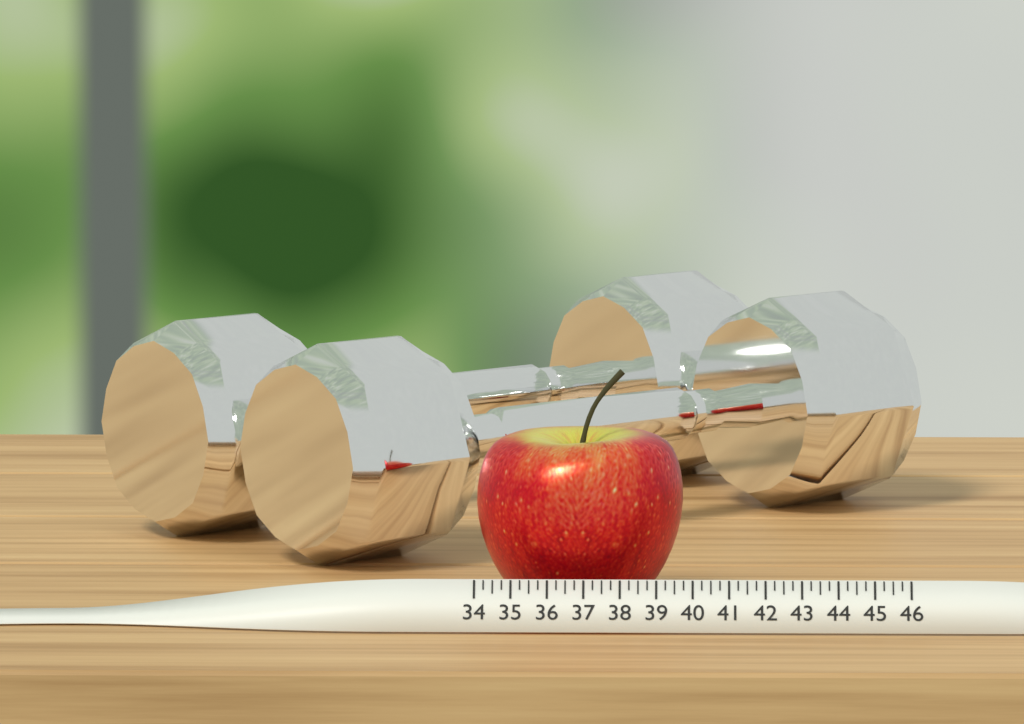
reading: 39.75 (no unit)
